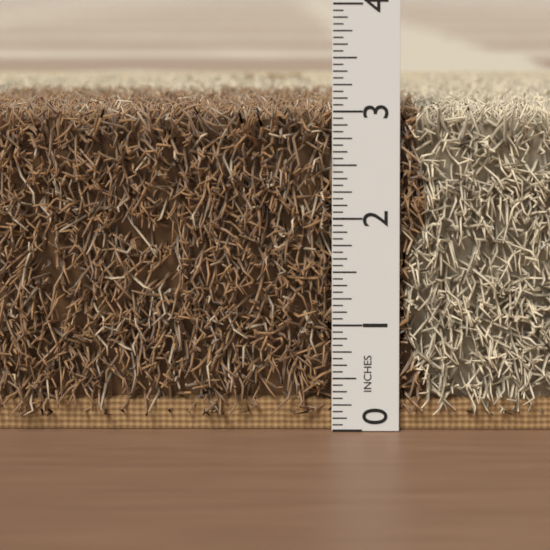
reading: 3.0625 in
